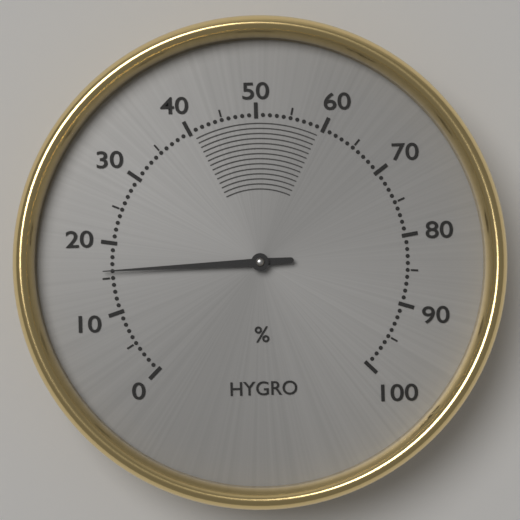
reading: 16 %
